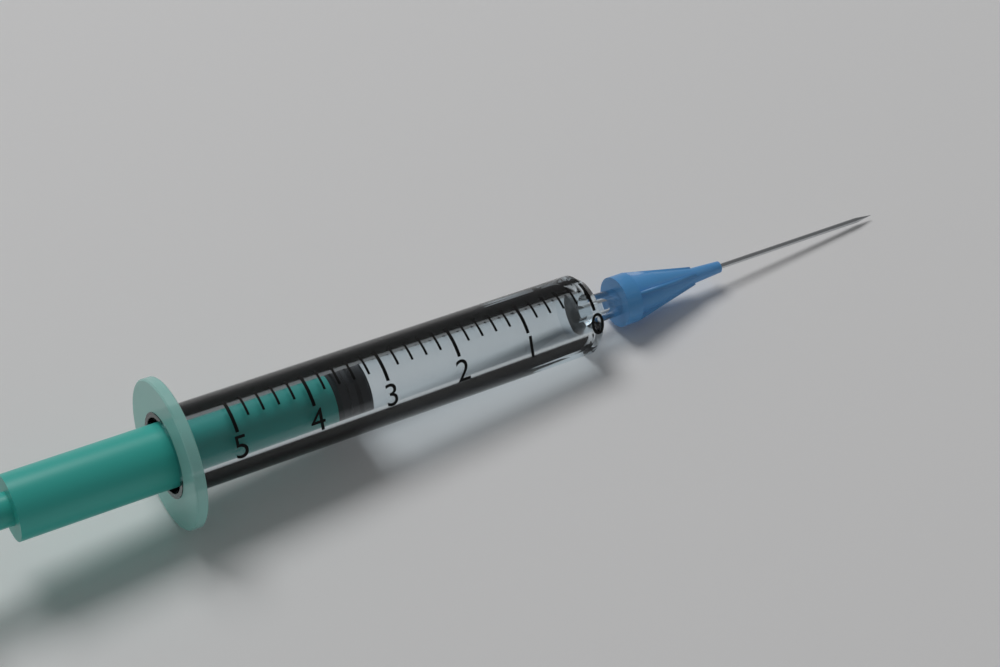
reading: 3.2 (no unit)
